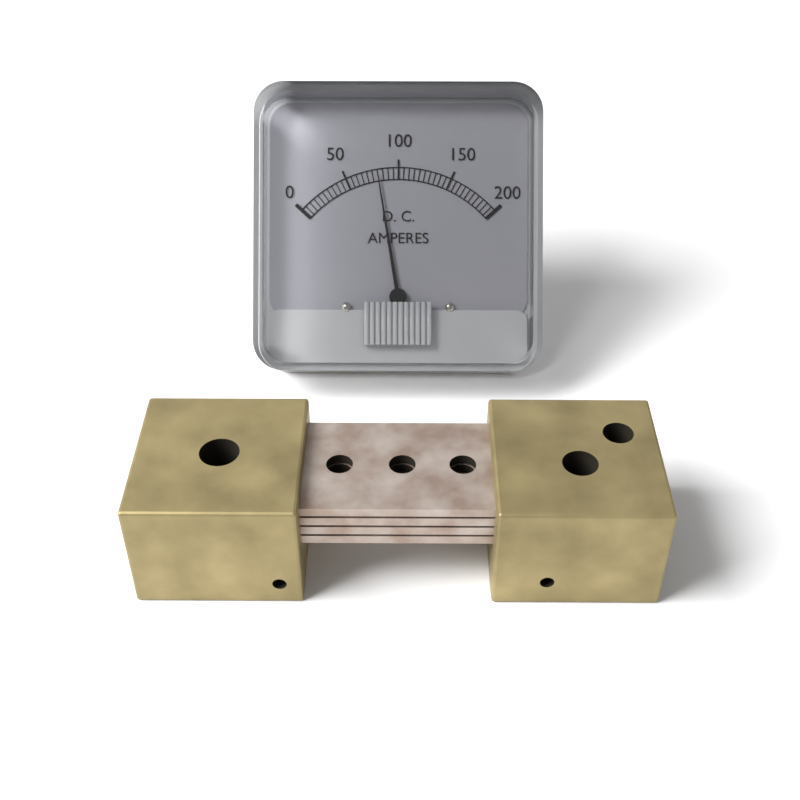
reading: 80 A
